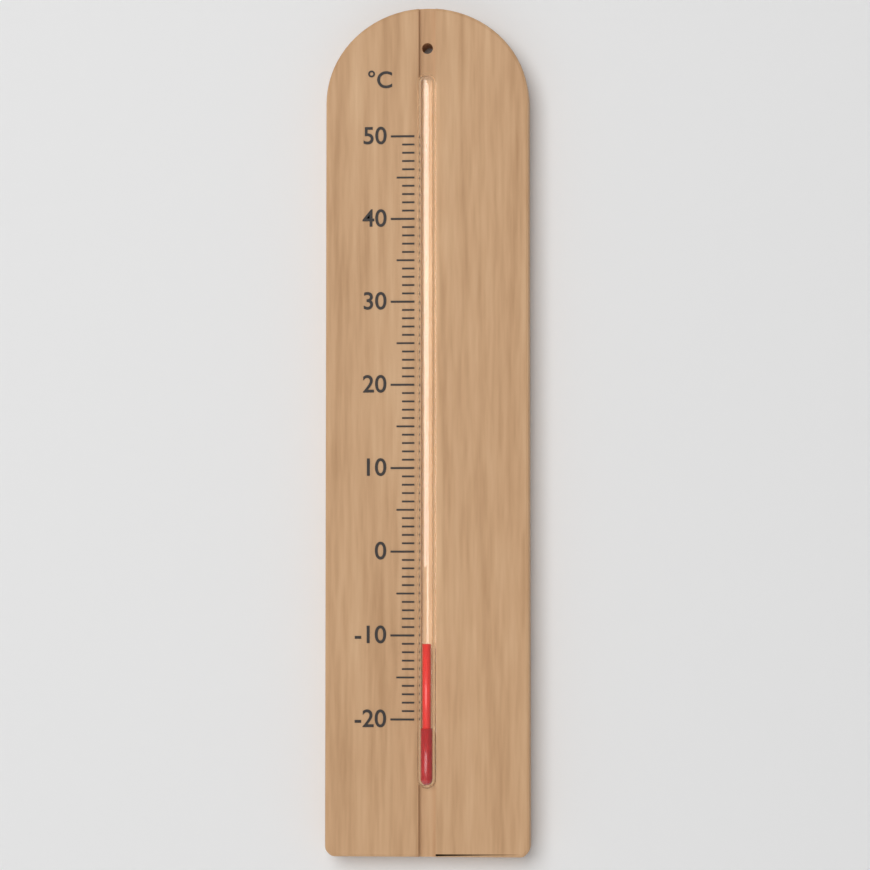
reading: -11 °C
